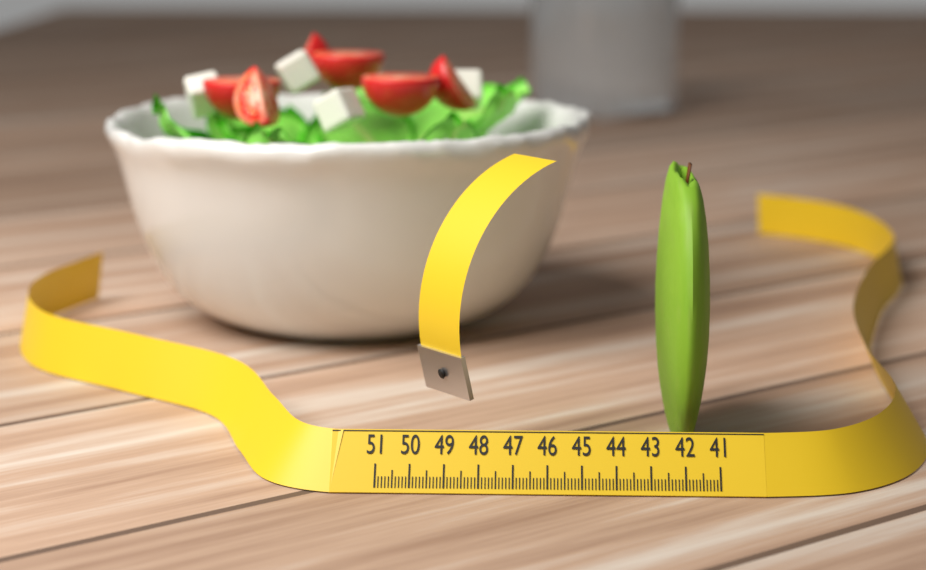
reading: 42.6 (no unit)
